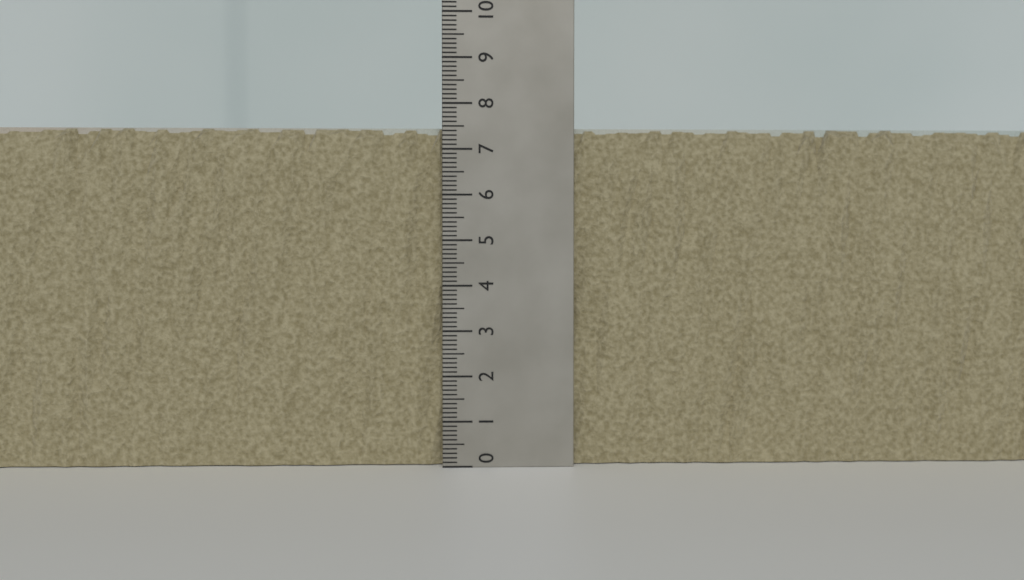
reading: 7.5 (no unit)
